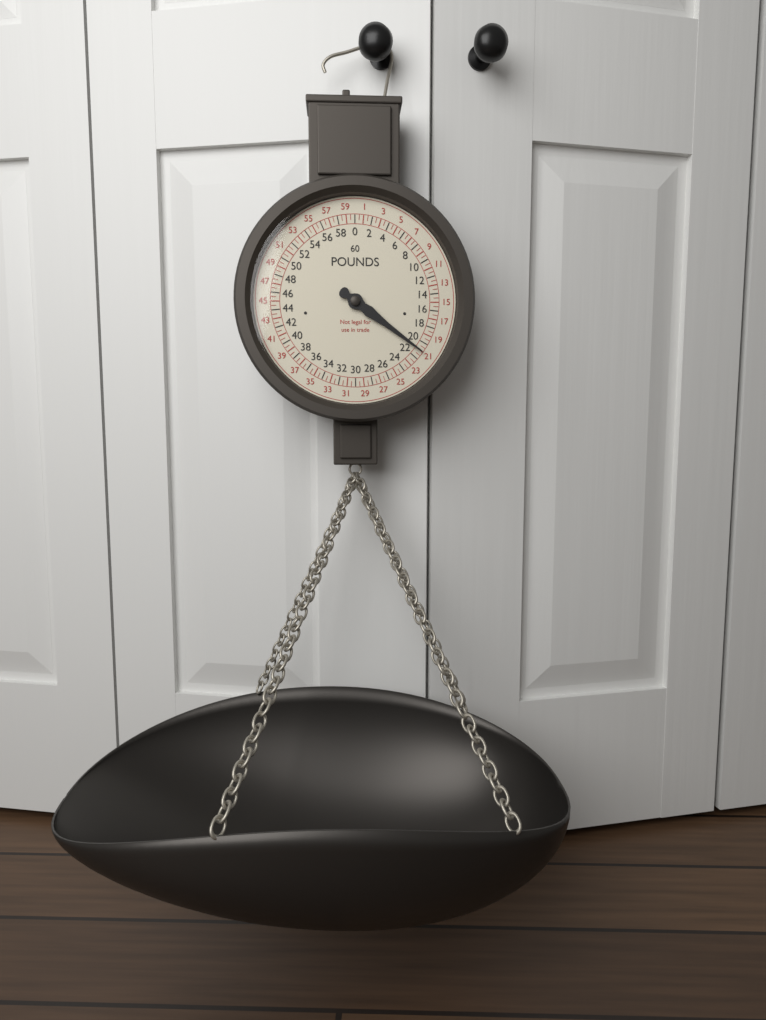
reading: 21.0 lb
